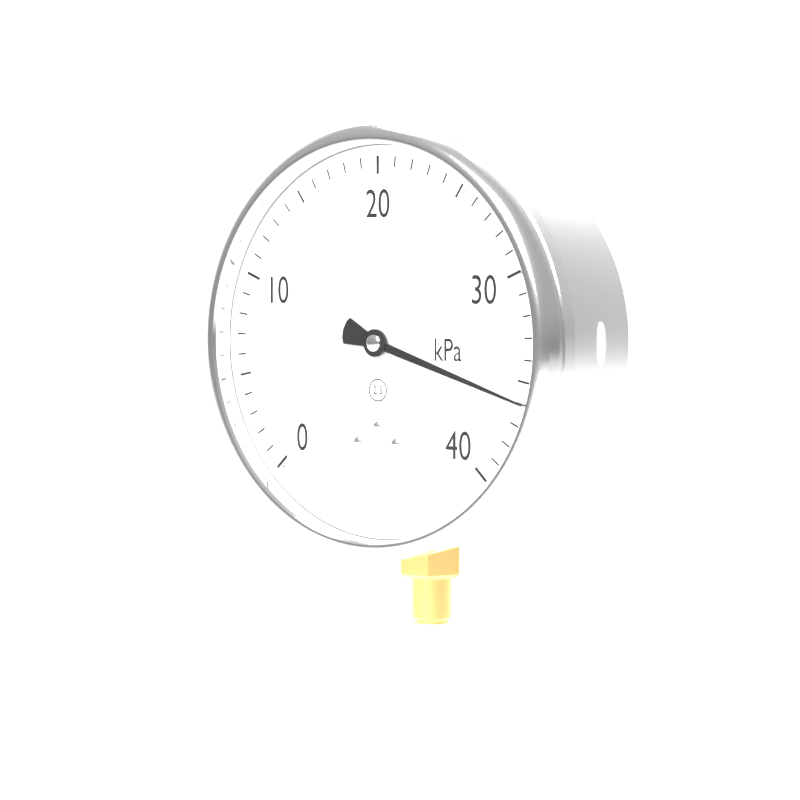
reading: 36 kPa
